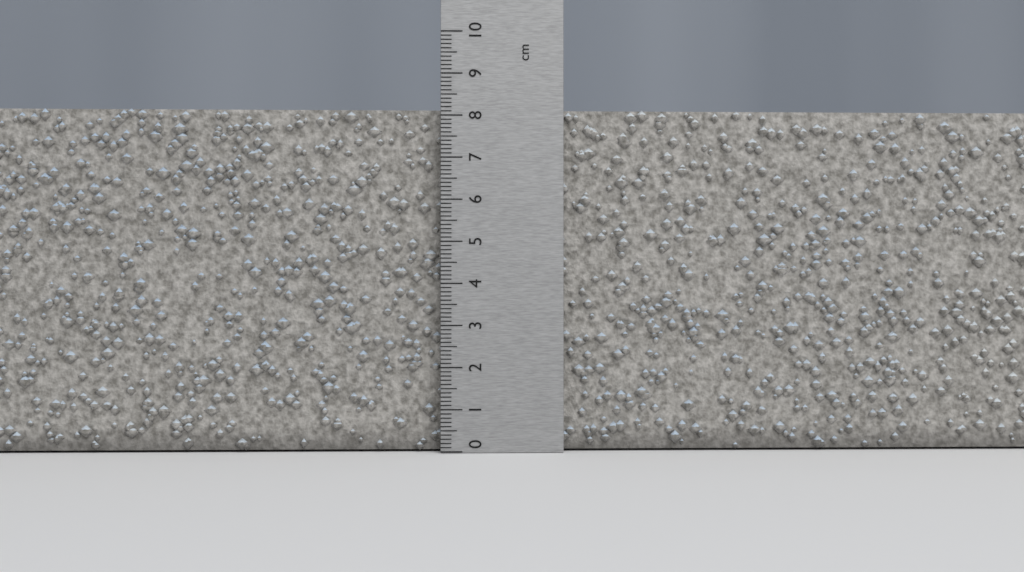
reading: 8.2 cm
